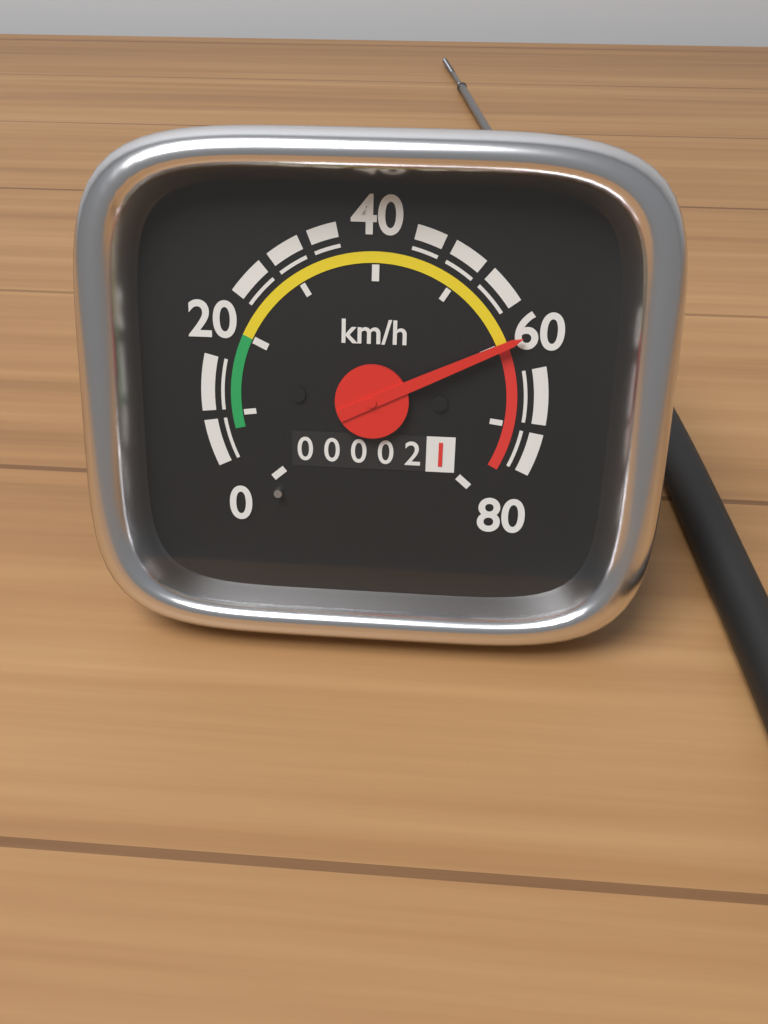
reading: 60 km/h
